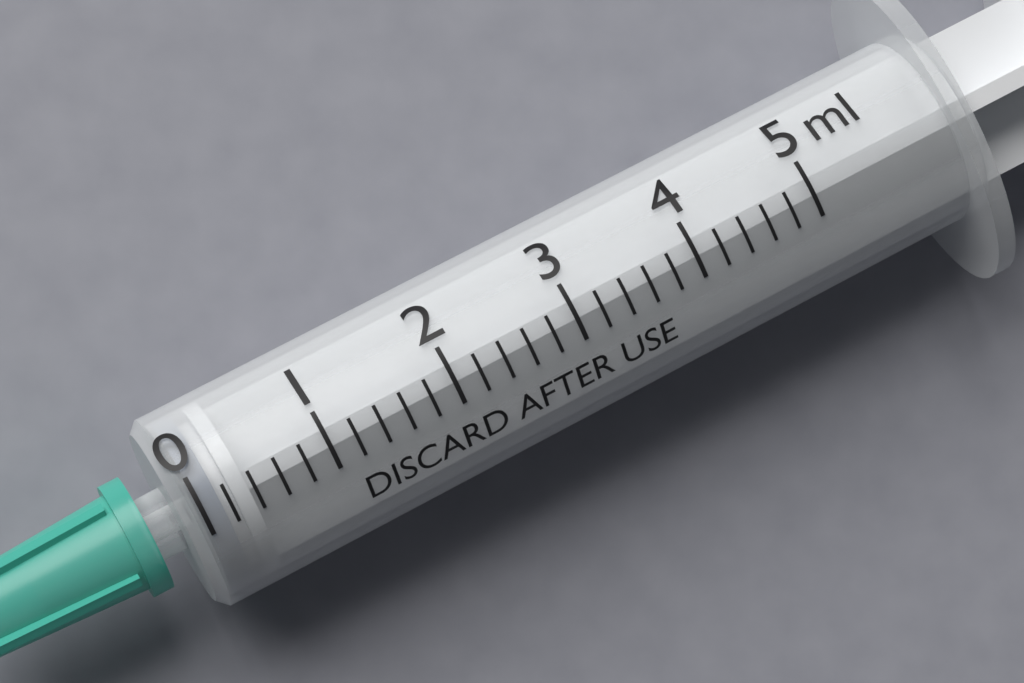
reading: 0.0 ml
